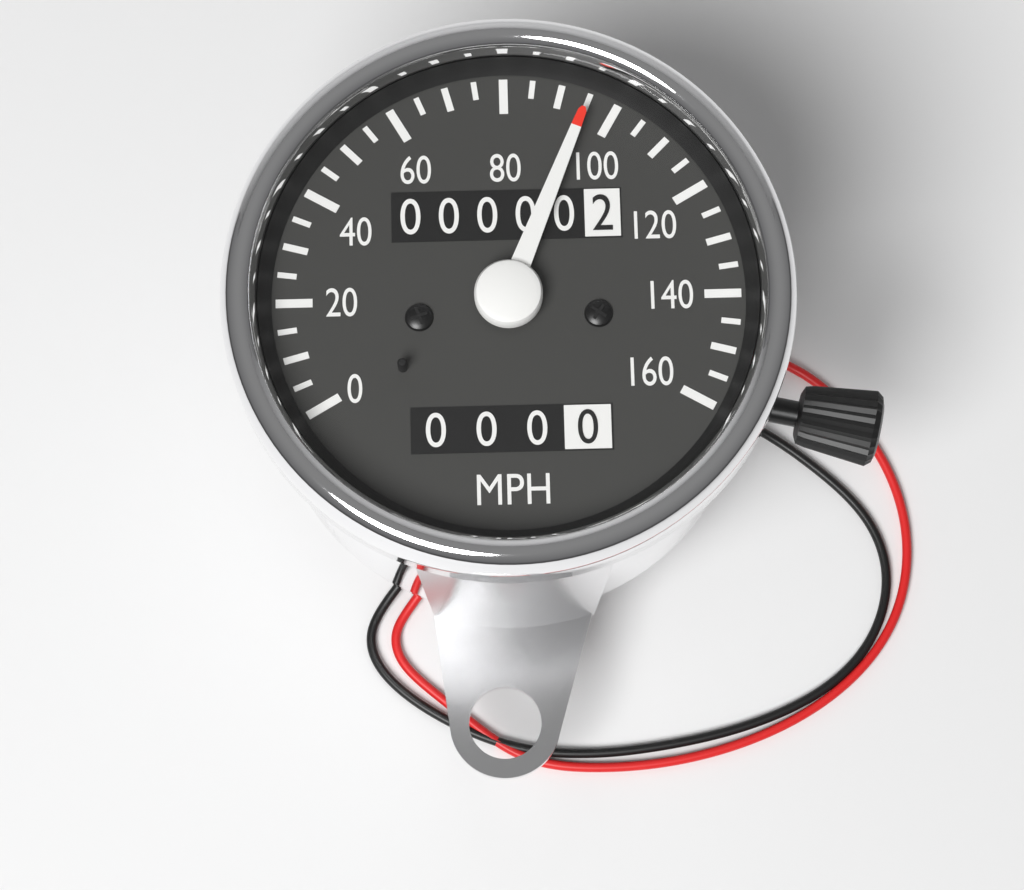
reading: 95 mph
